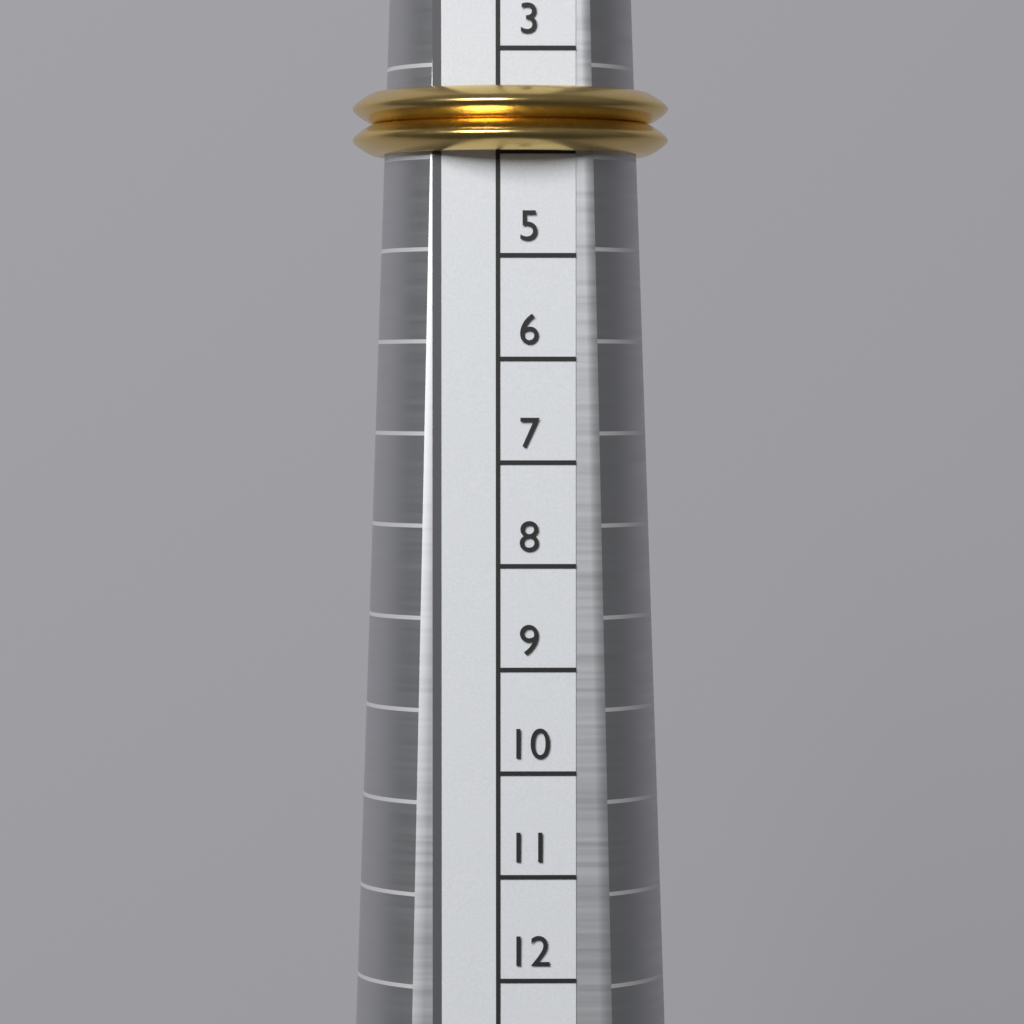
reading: 4 (no unit)
